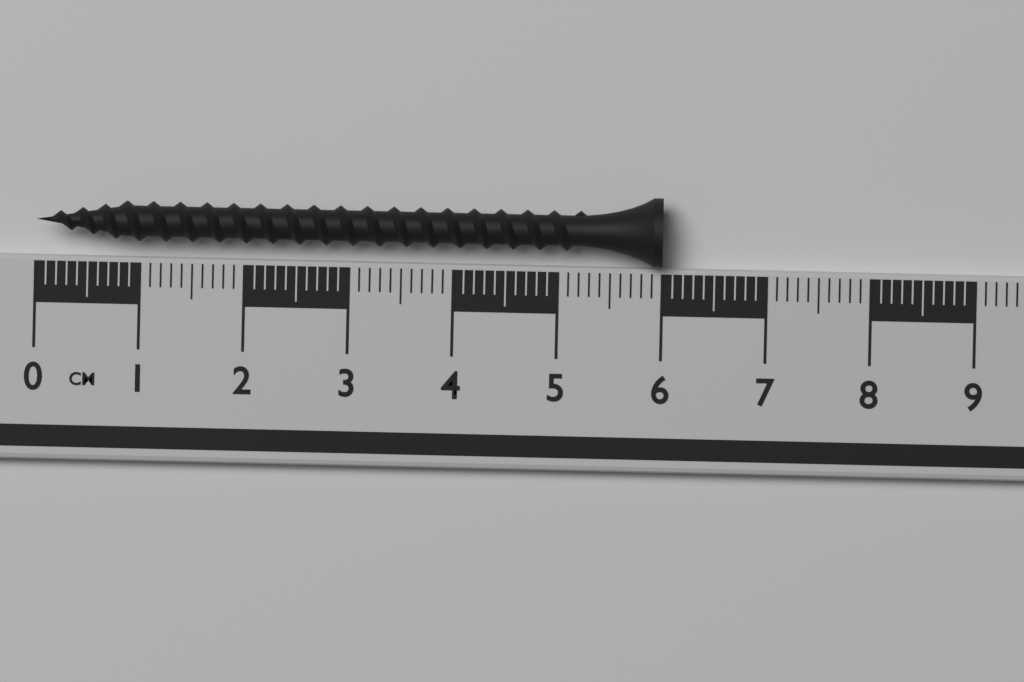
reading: 6.0 cm
